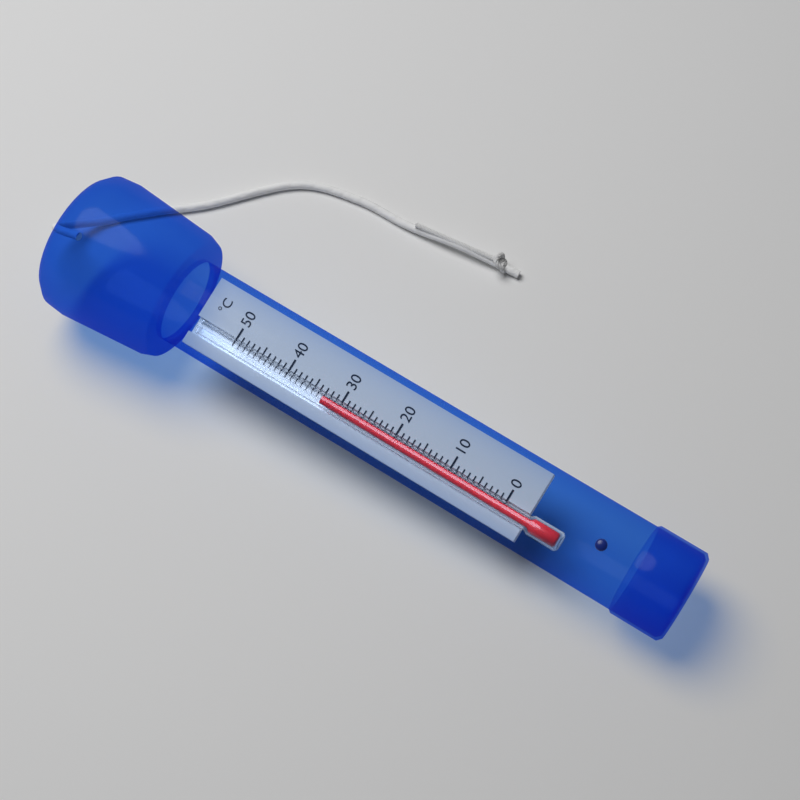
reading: 33 °C
